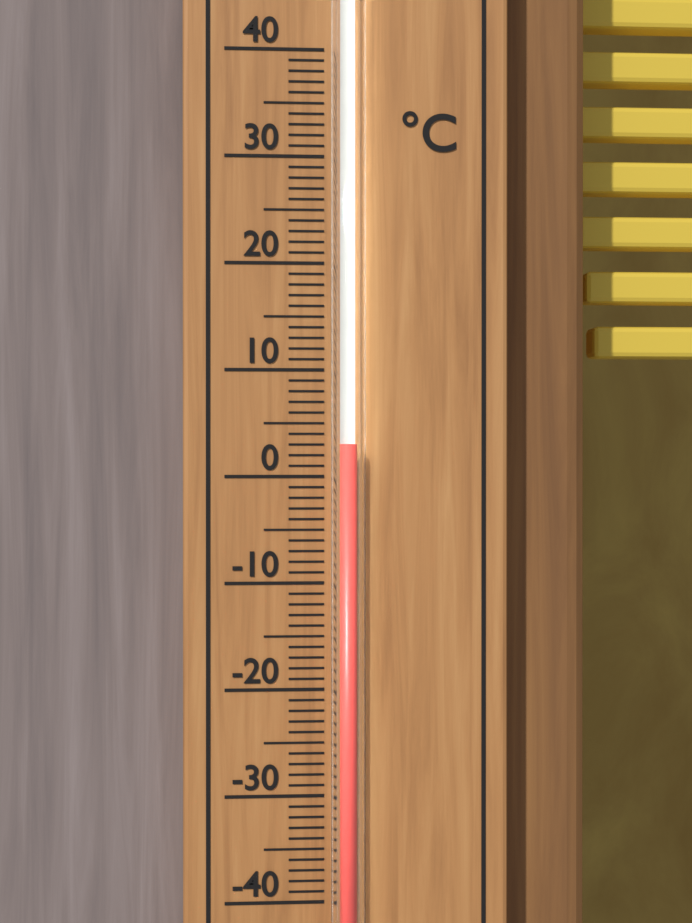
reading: 3 °C
